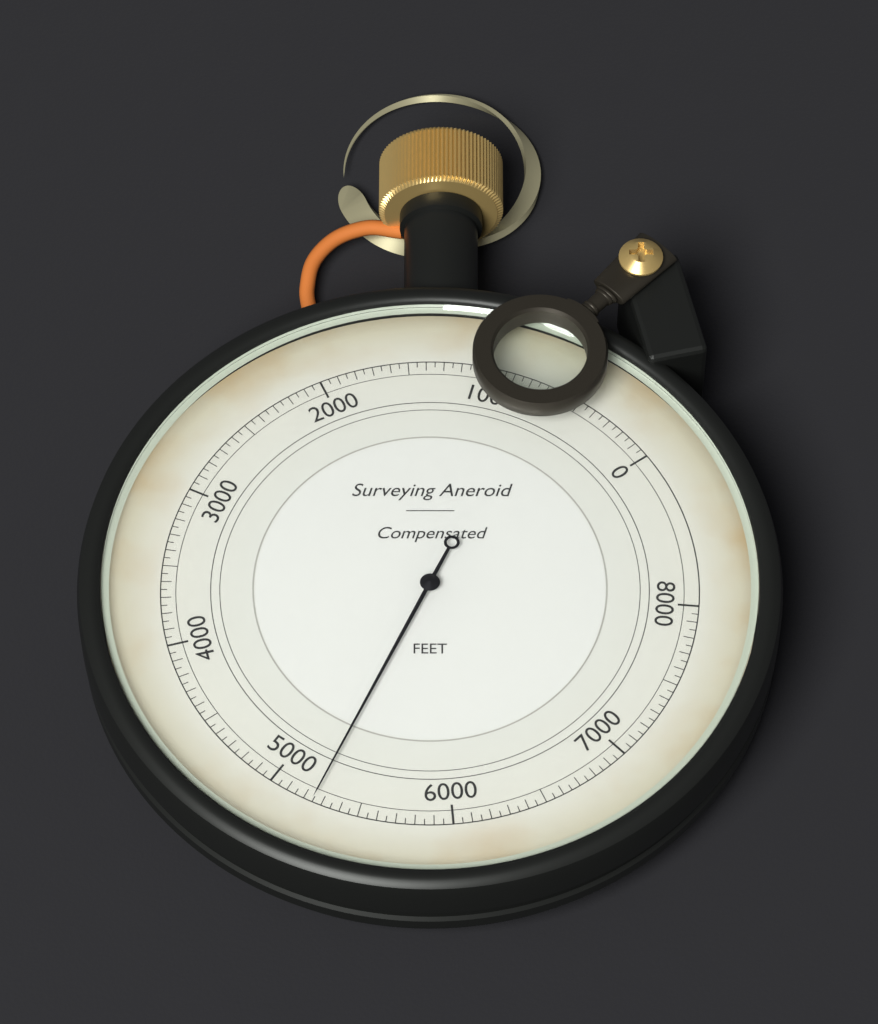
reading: 5250 ft
